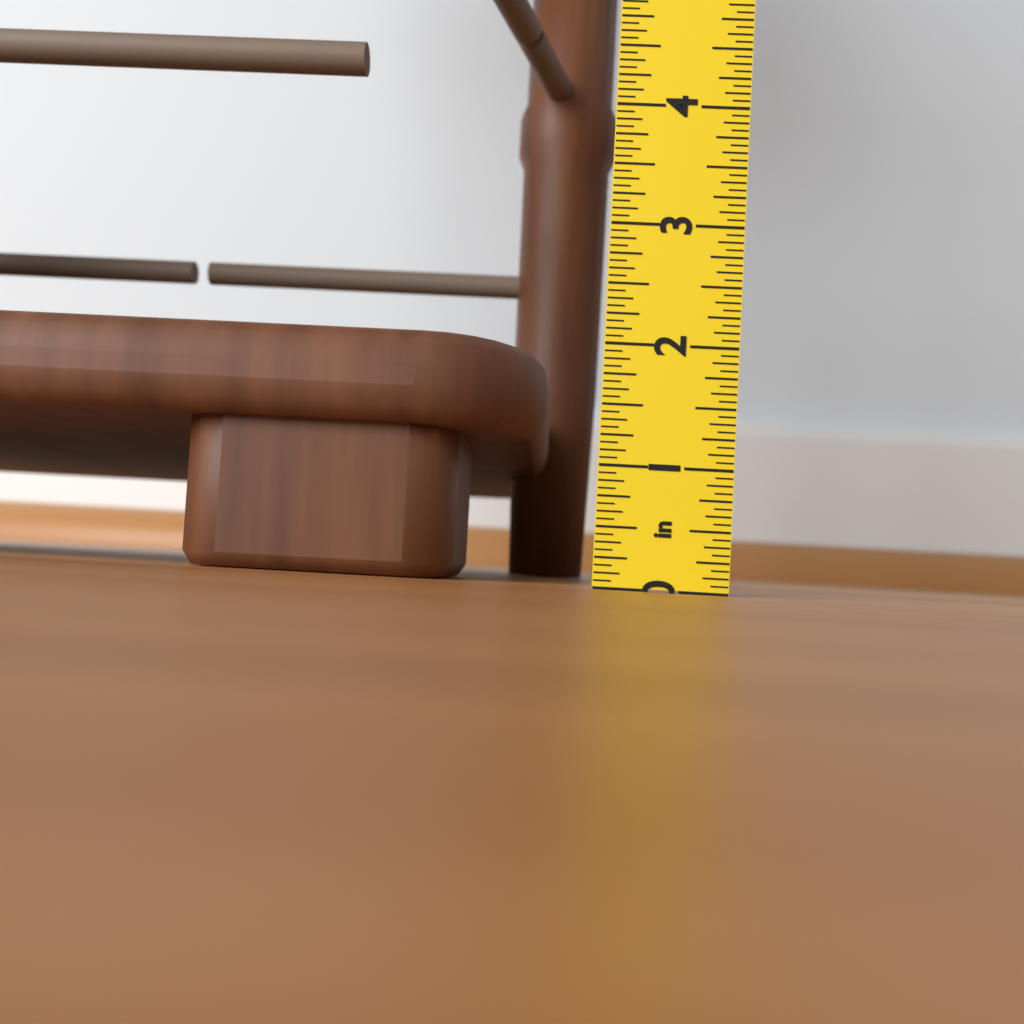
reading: 2.0625 in
